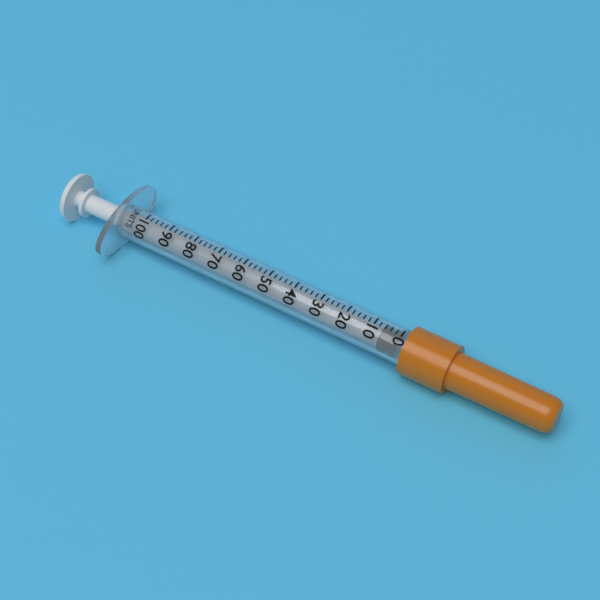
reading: 0 units
